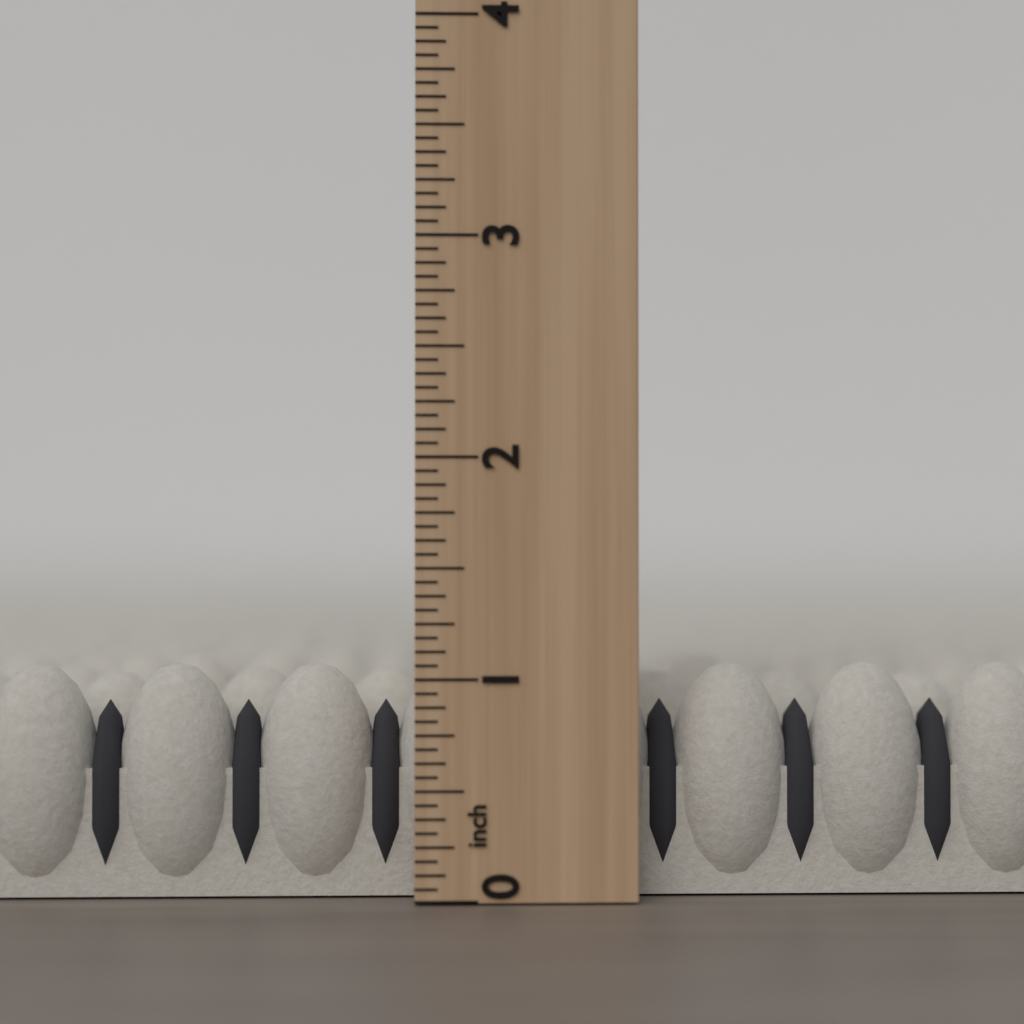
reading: 1.0625 inch
